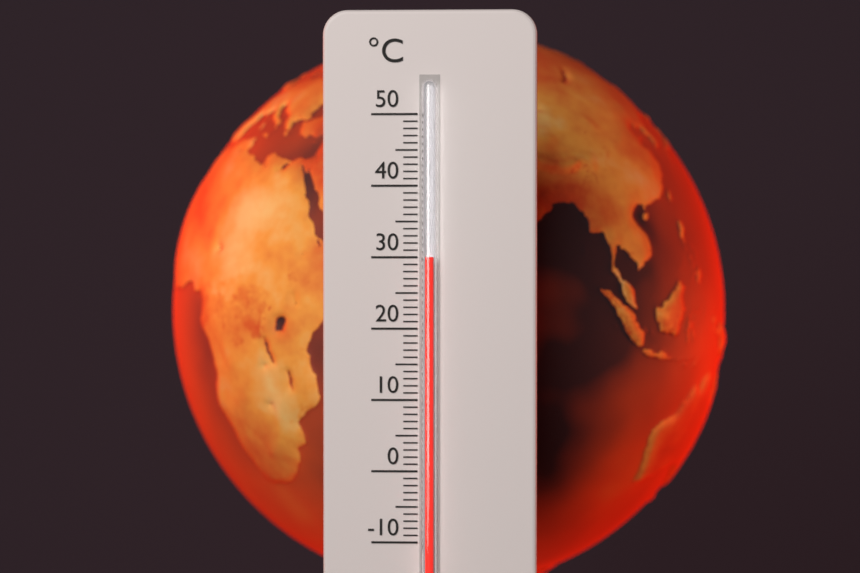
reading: 30 °C
